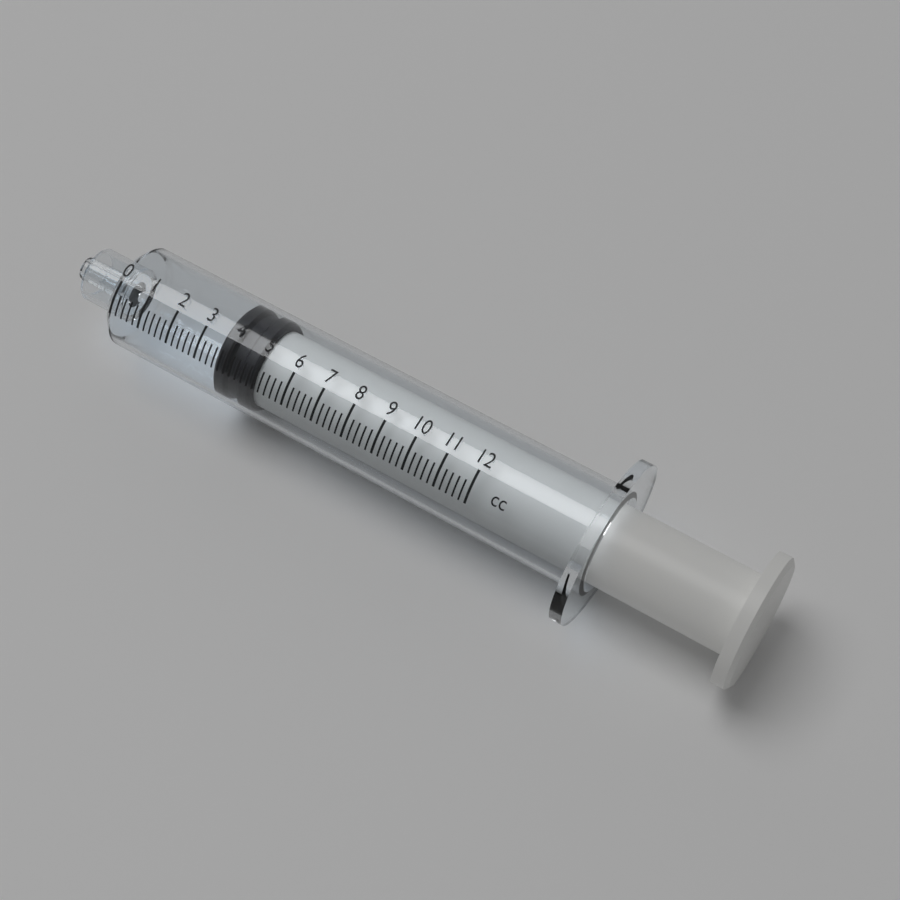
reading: 3.6 cc
